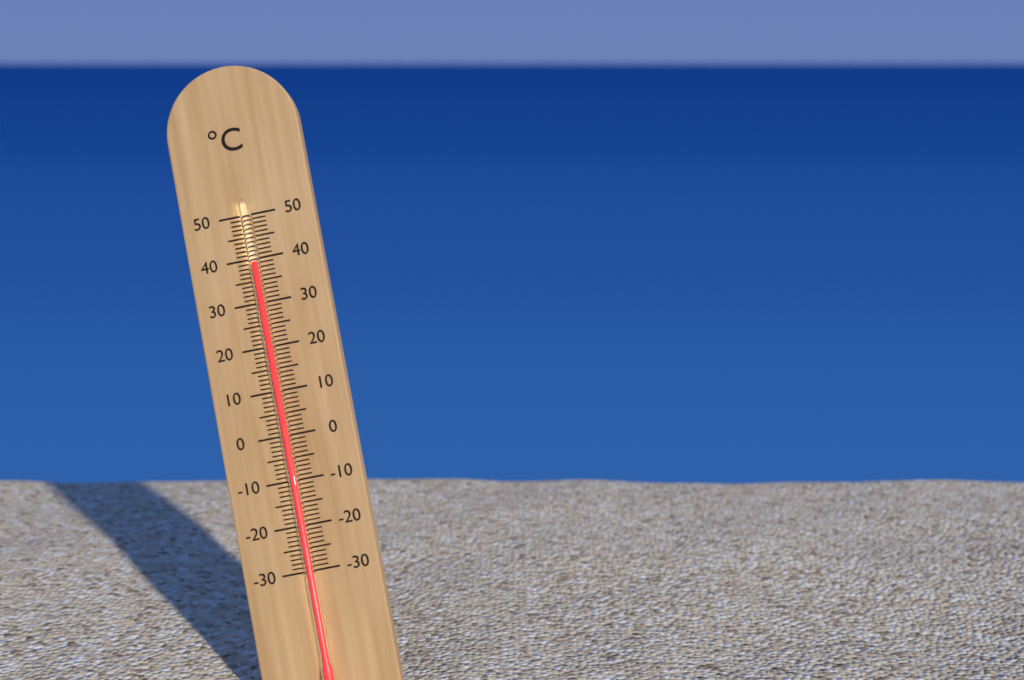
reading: 39 °C
